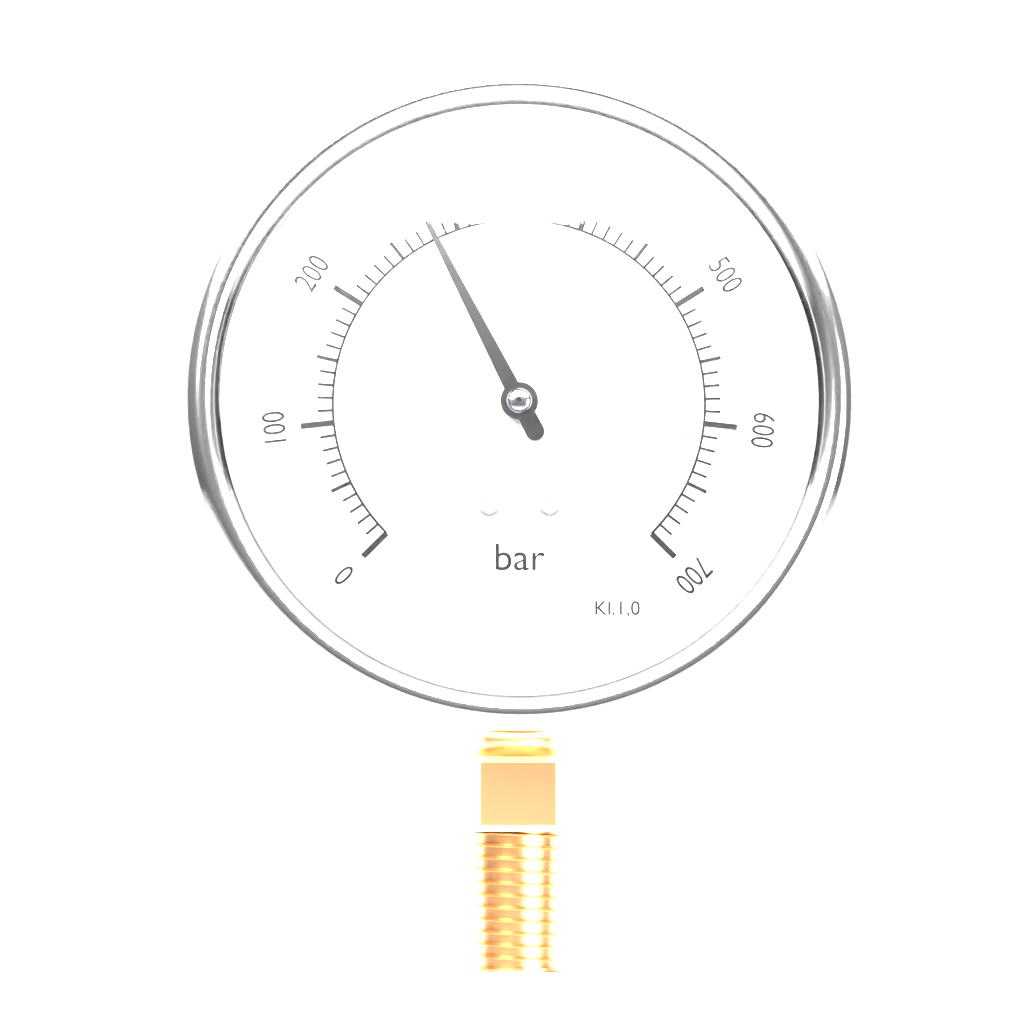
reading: 280 bar
